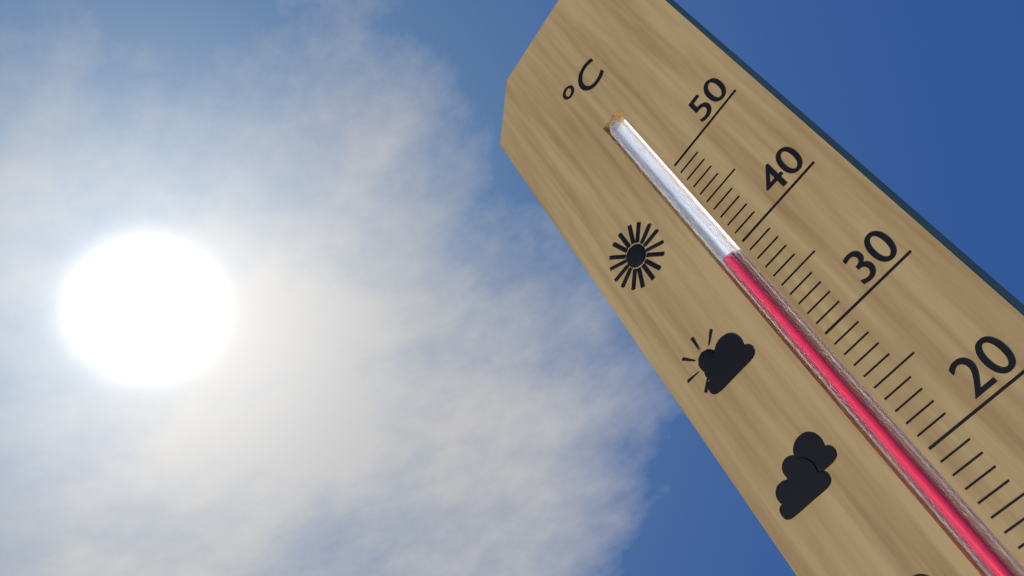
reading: 40 °C
